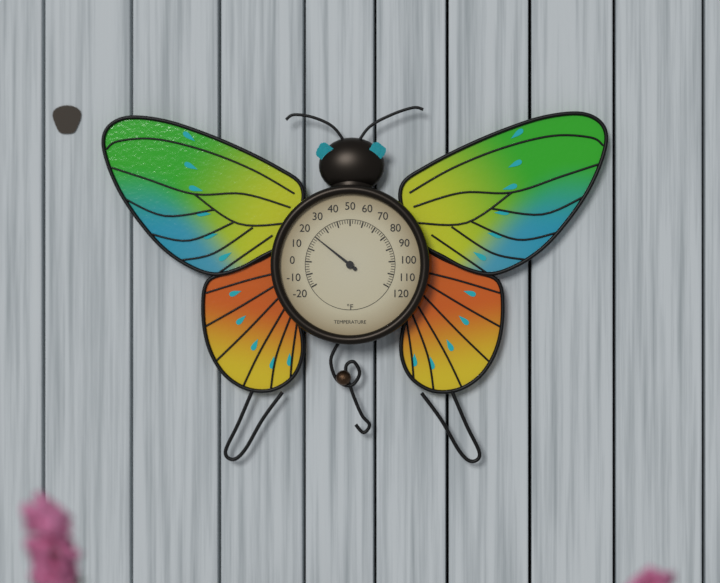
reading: 20 °F
